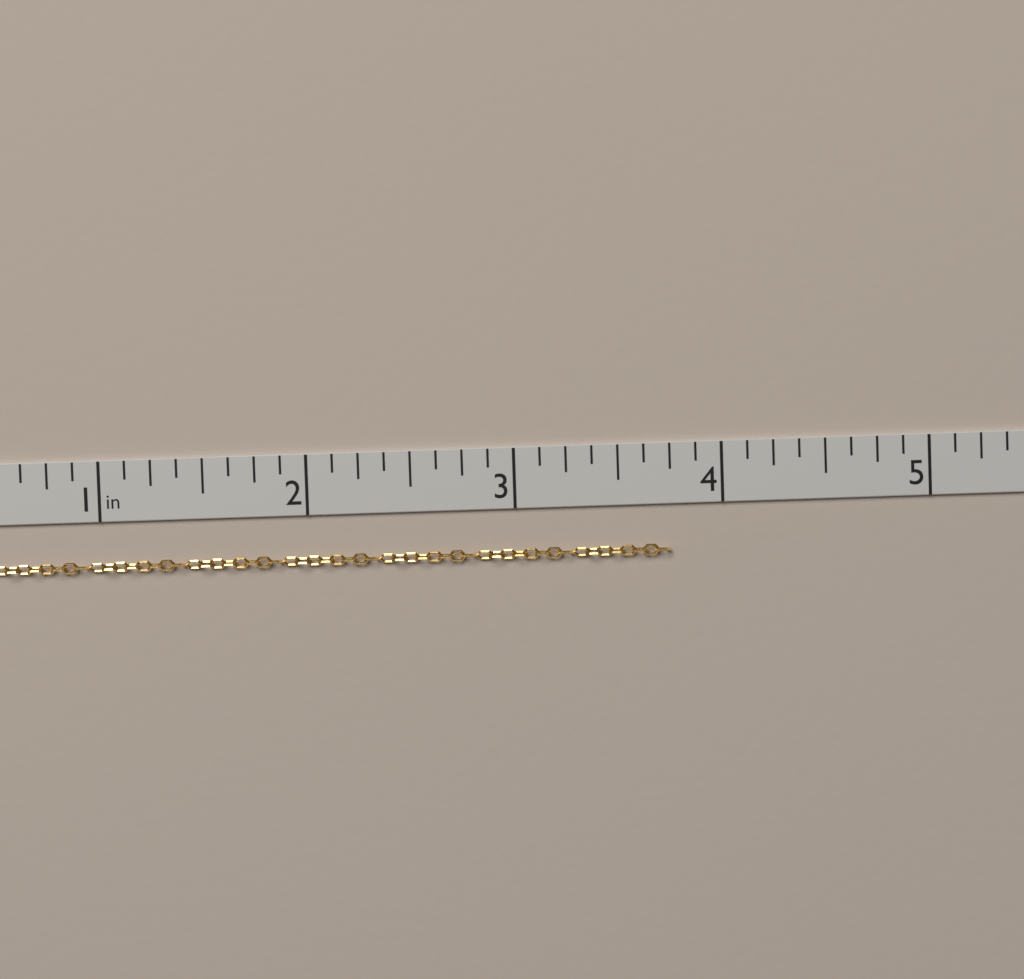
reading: 3.750 in
